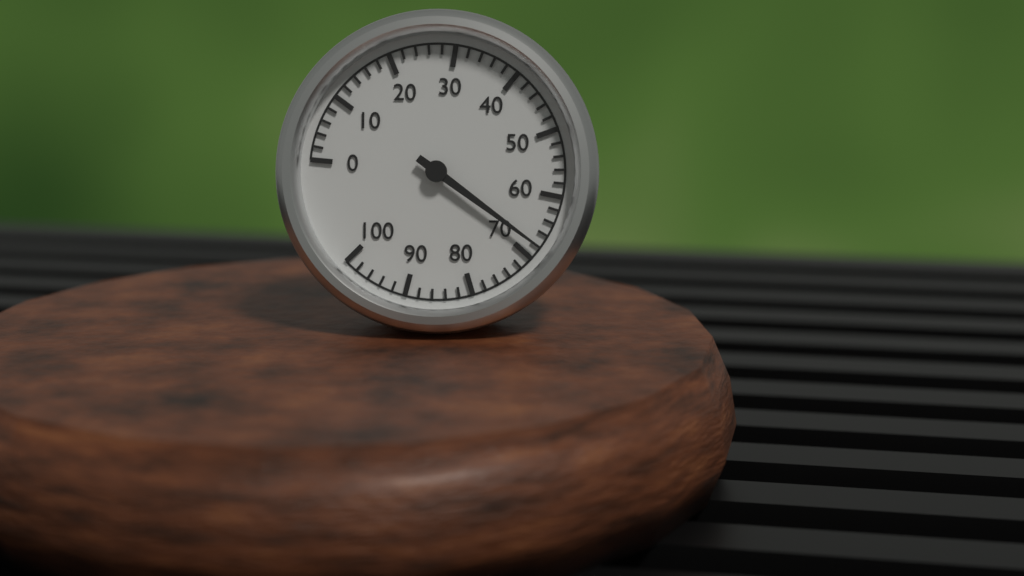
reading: 68 (no unit)
